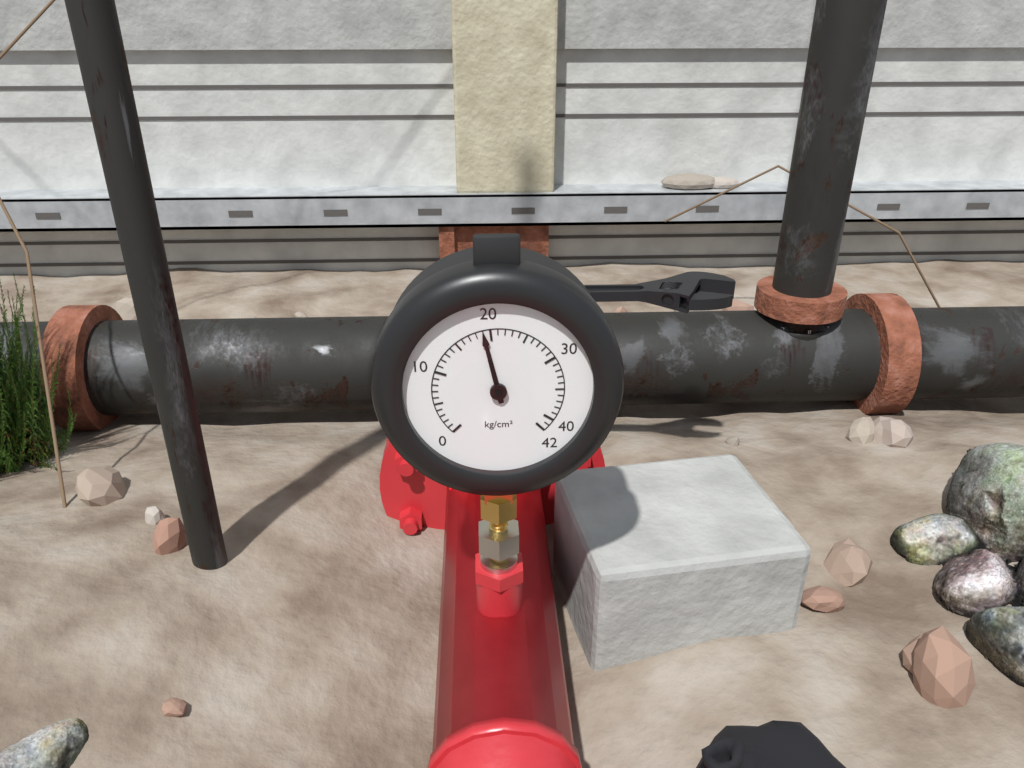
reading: 19 kg/cm²
